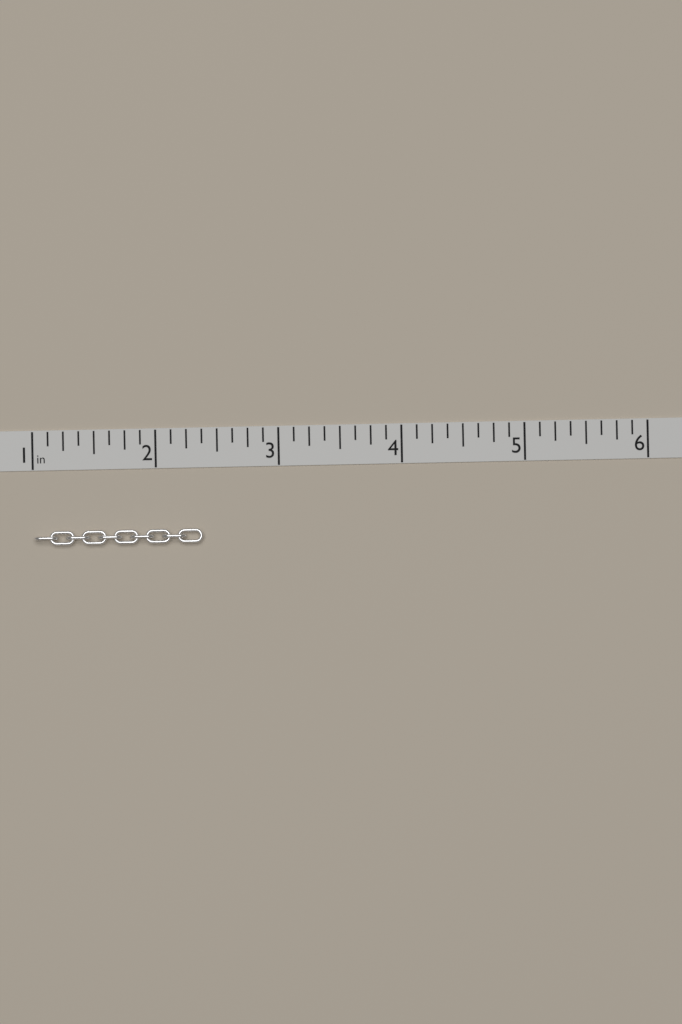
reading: 2.375 in
